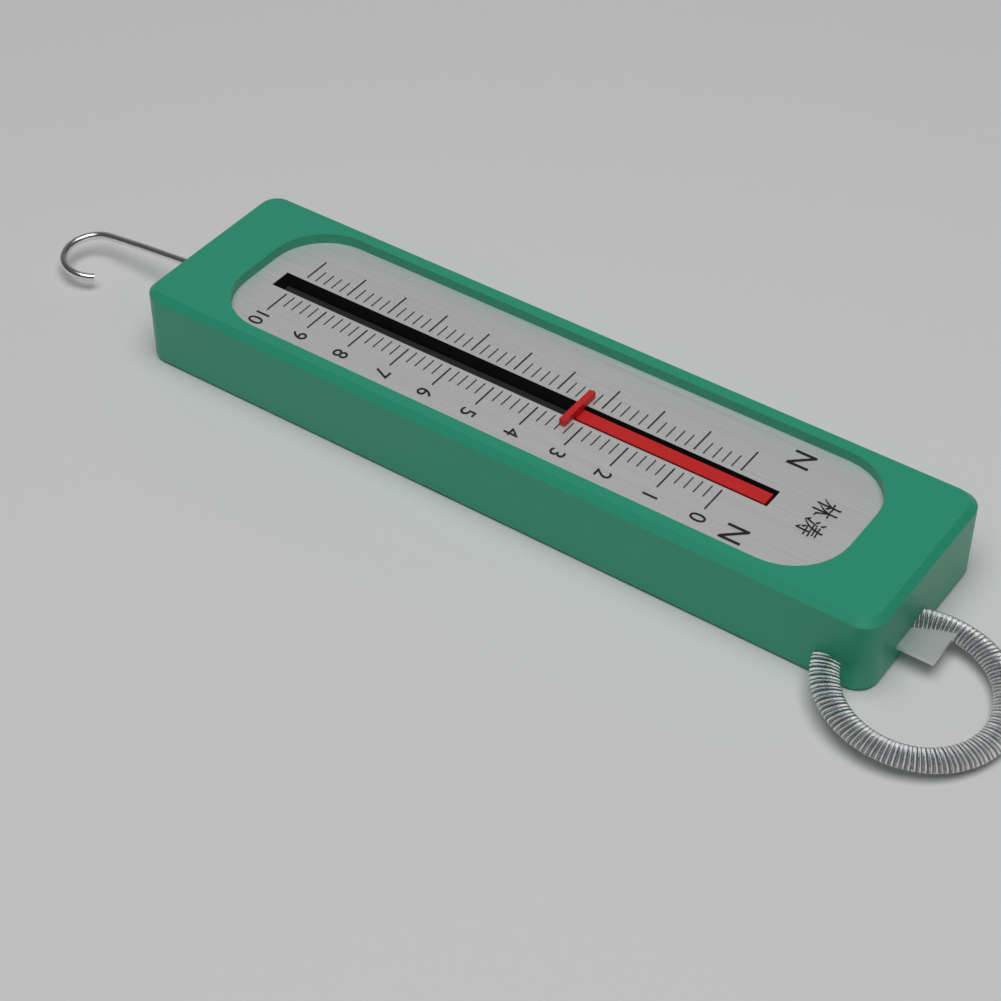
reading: 3.4 N
